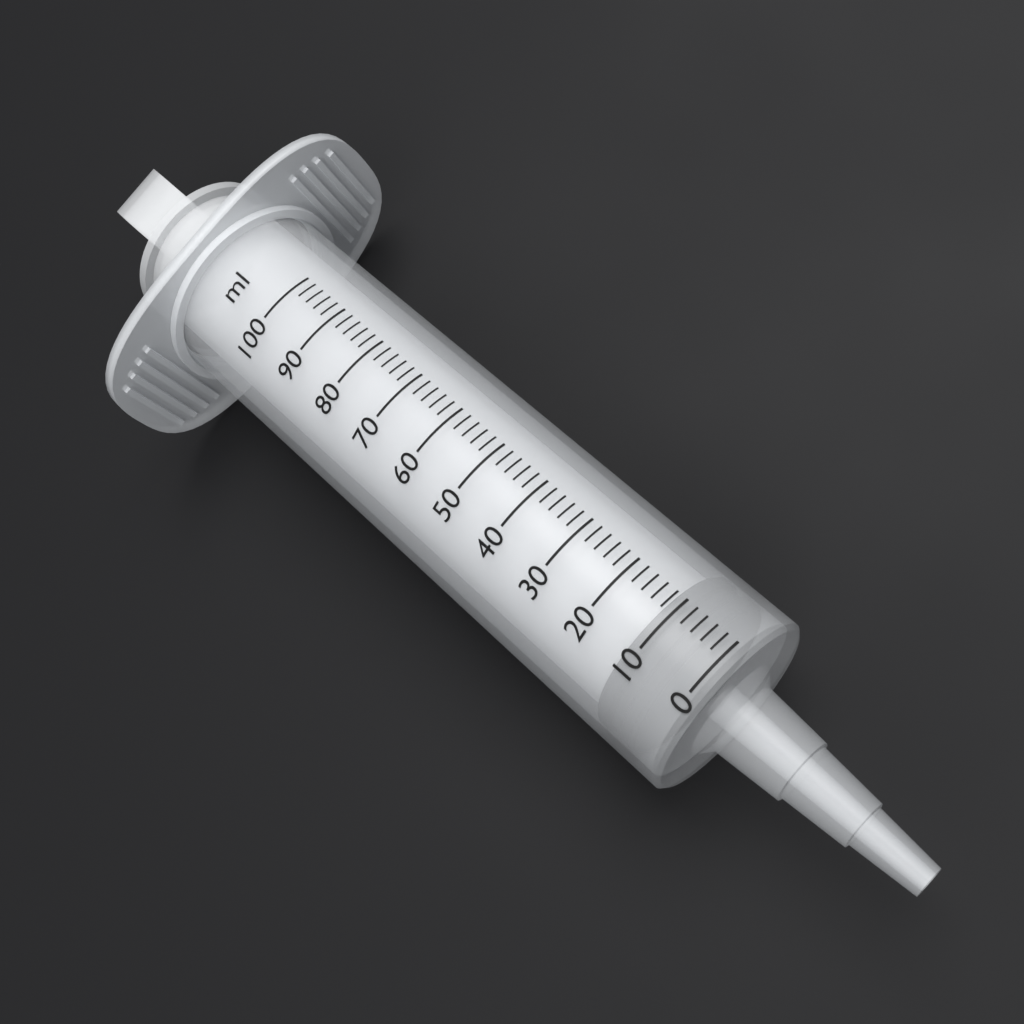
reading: 4 ml
